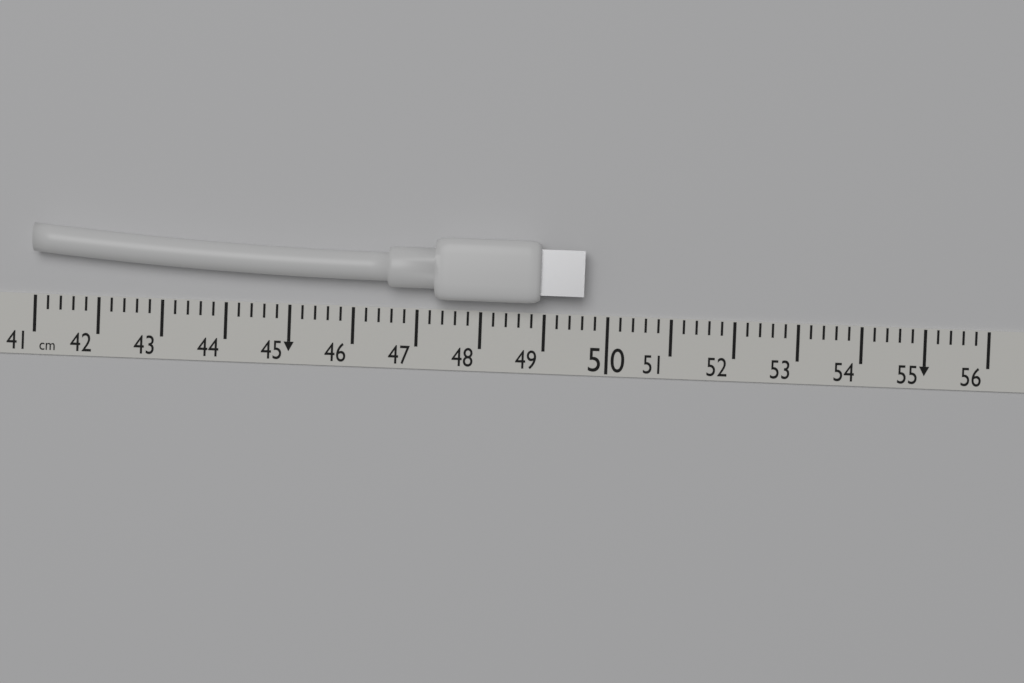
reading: 49.6 cm
